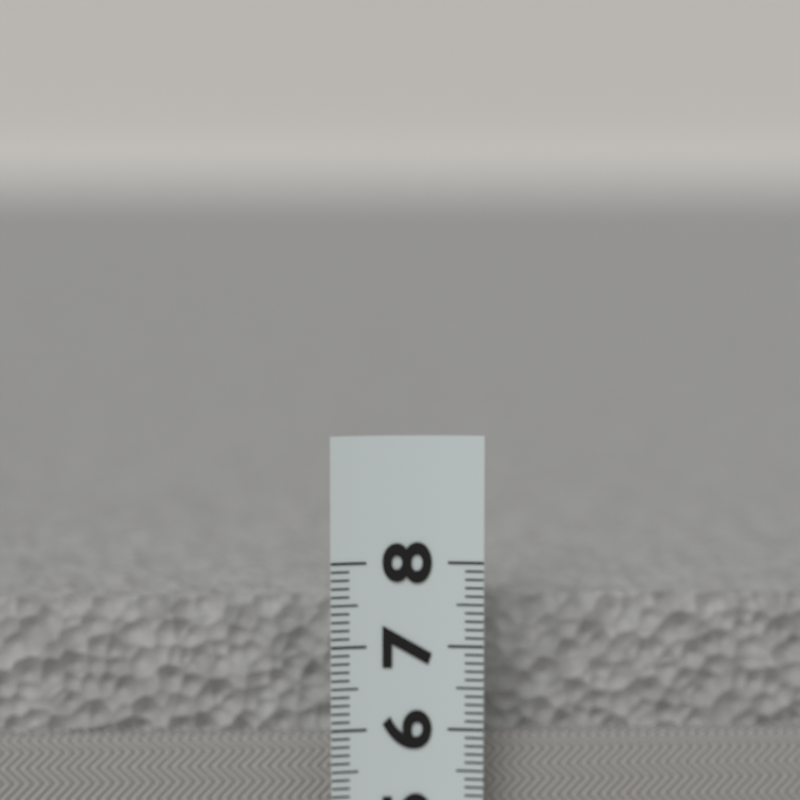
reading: 7.4 (no unit)
